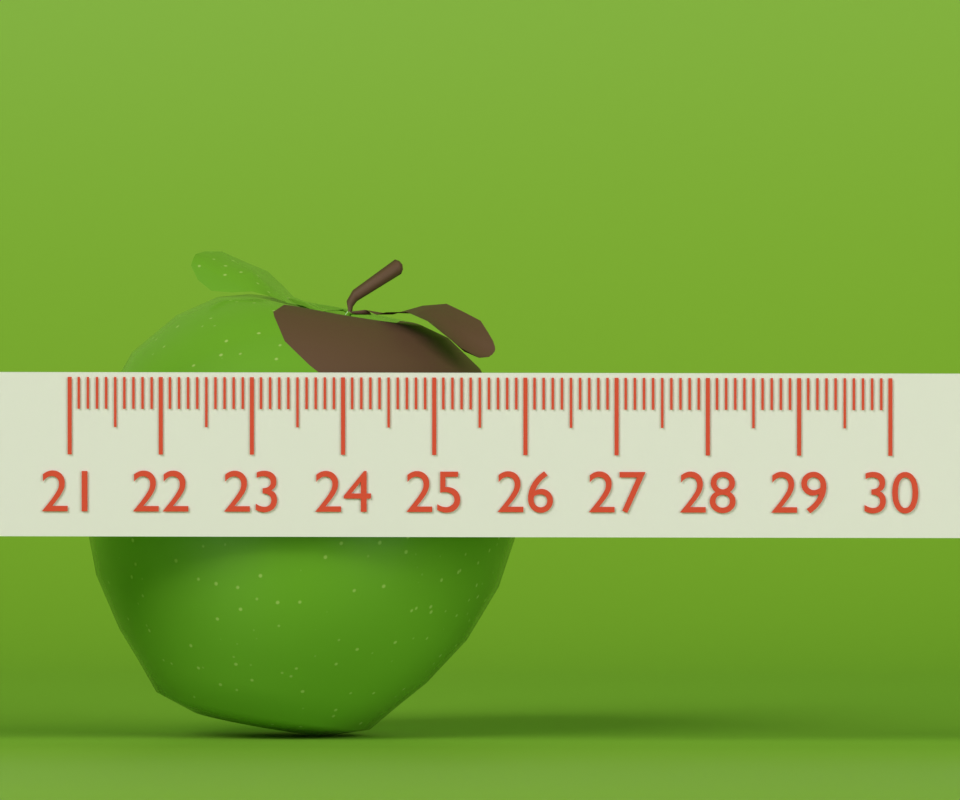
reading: 25.8 (no unit)
